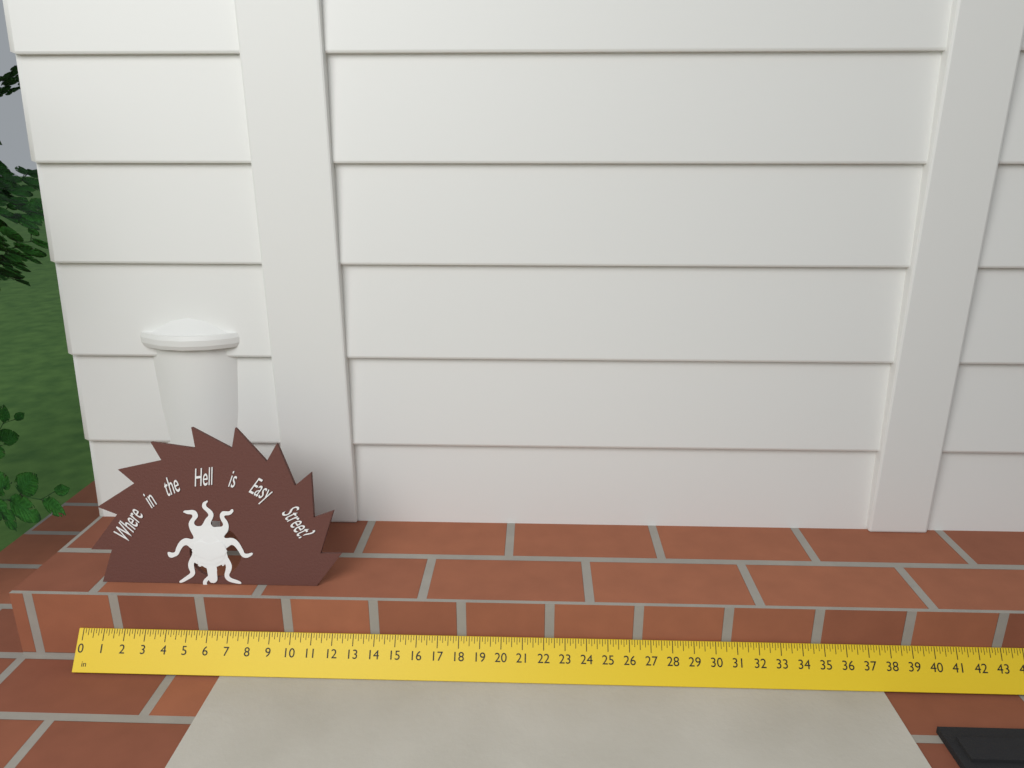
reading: 12.250 in
